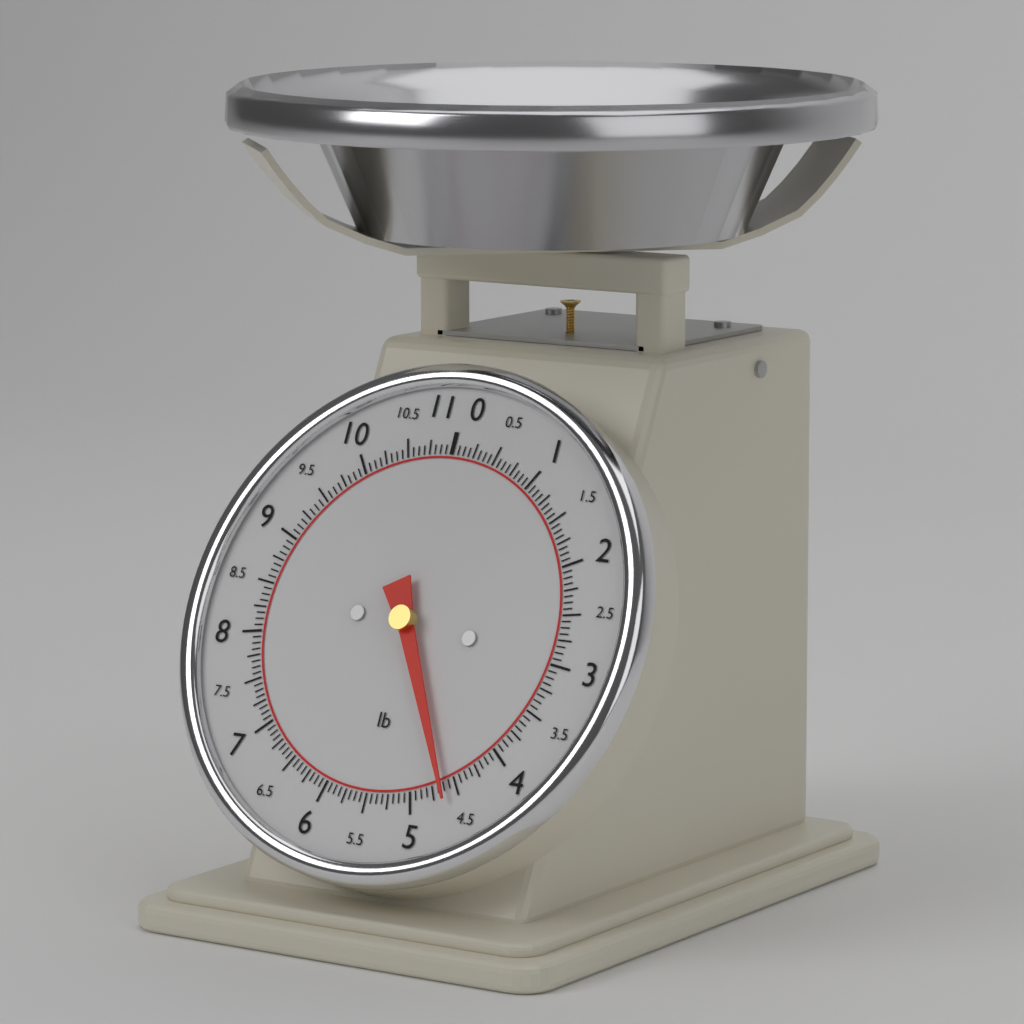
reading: 4.6250 lb
